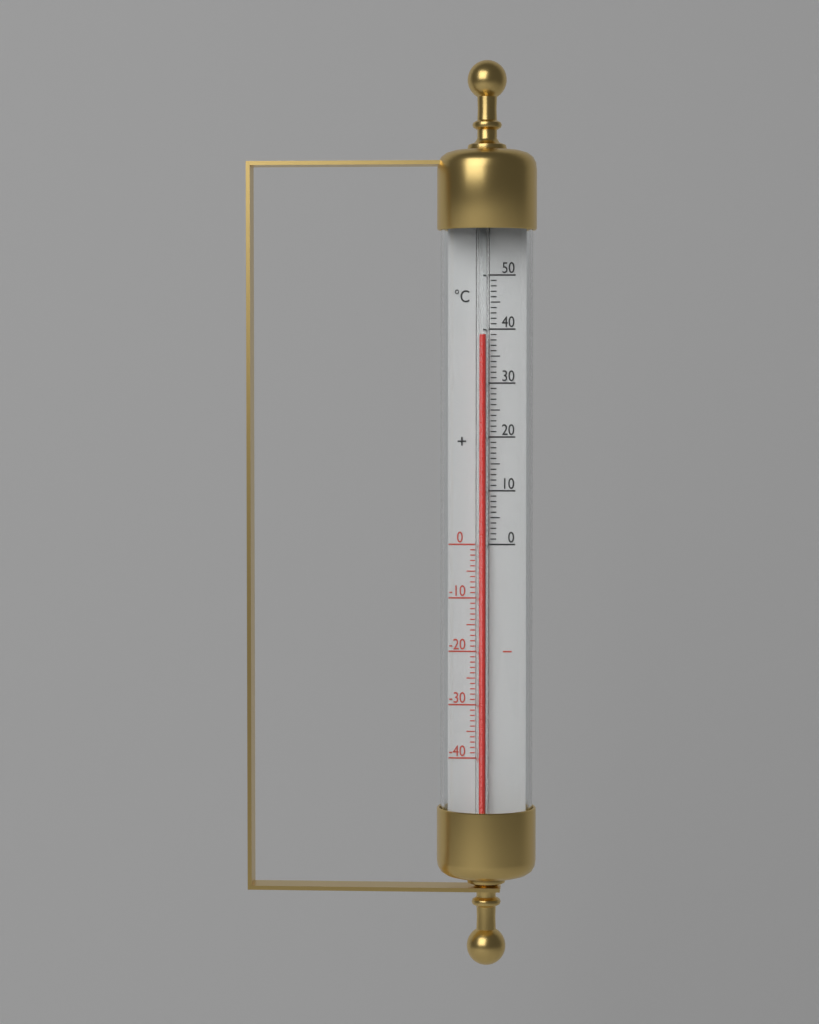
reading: 39 °C
